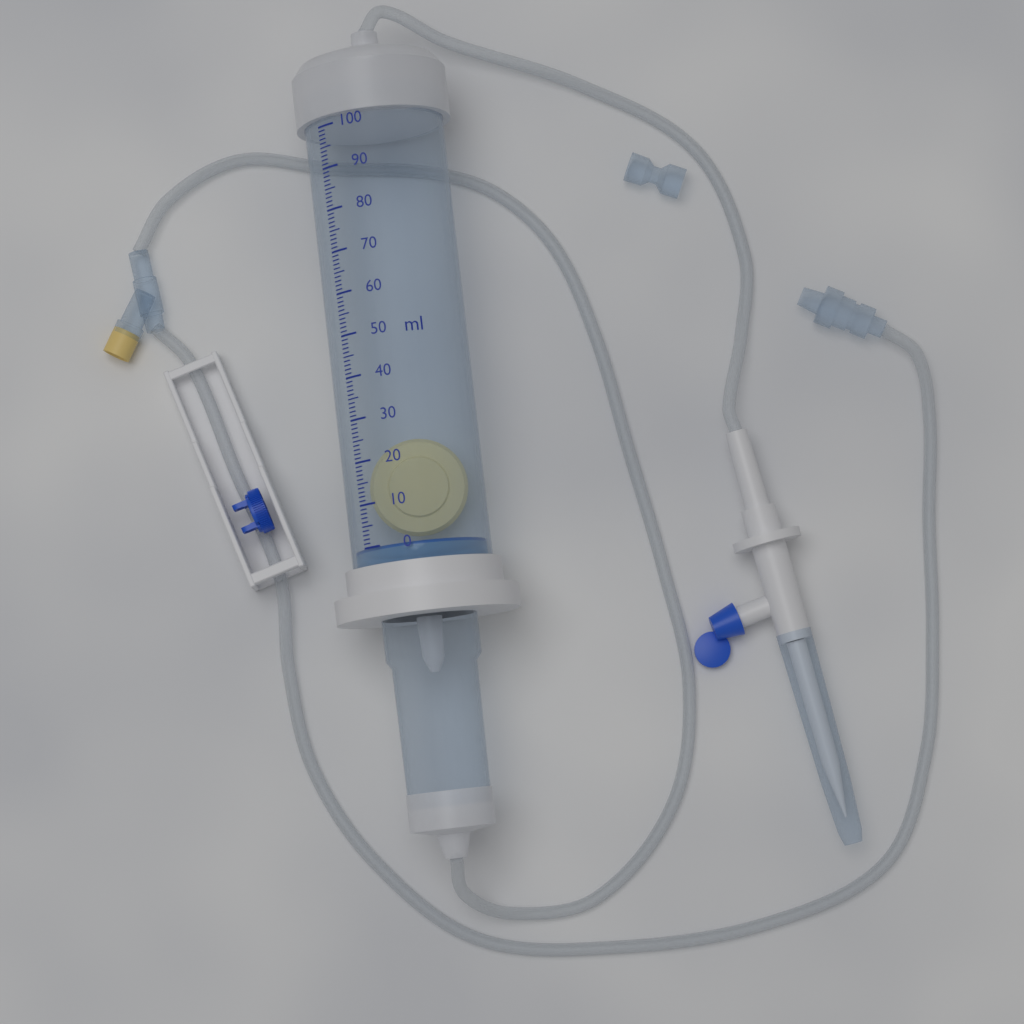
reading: 0 ml
